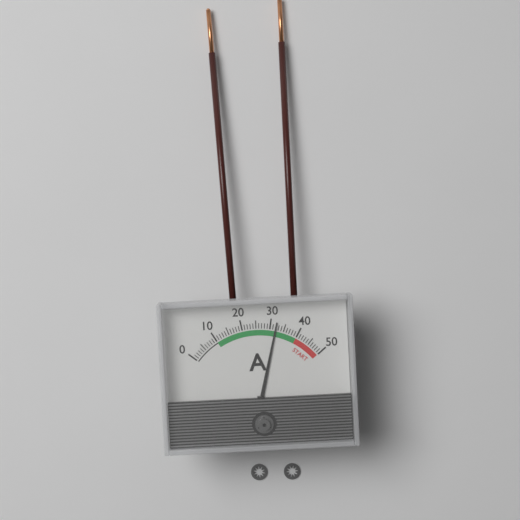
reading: 32 A
